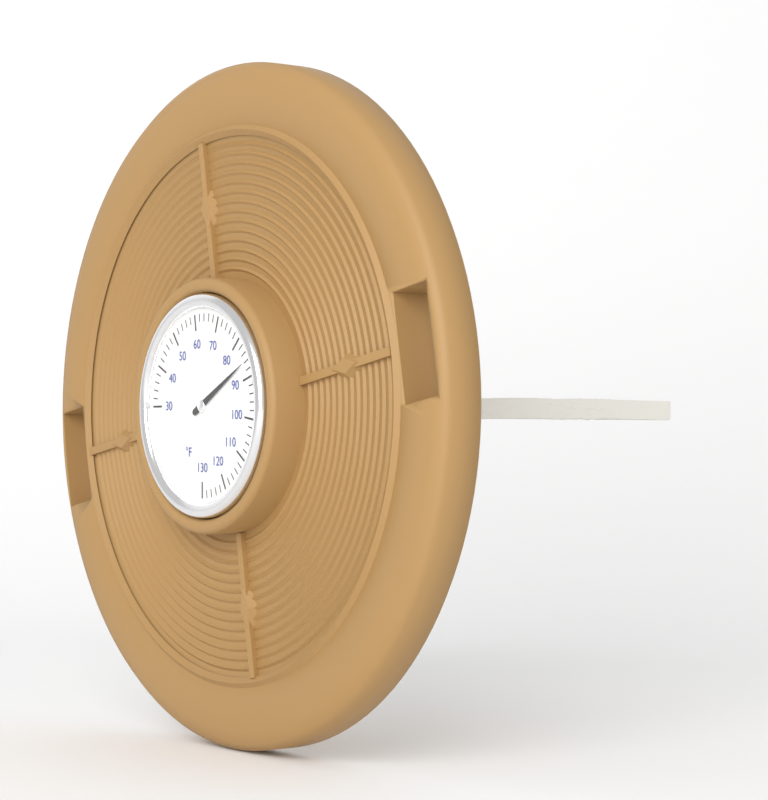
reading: 86 °F
